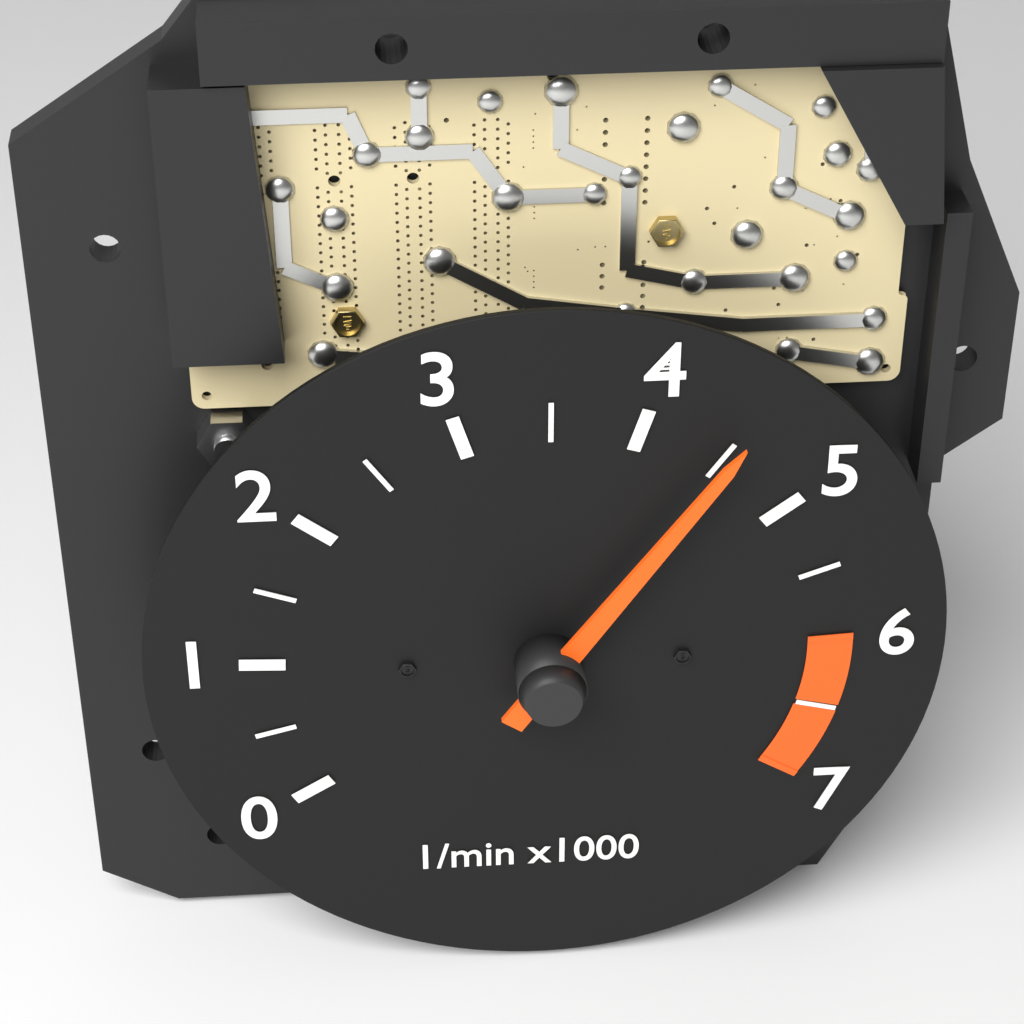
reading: 4500 1/min
